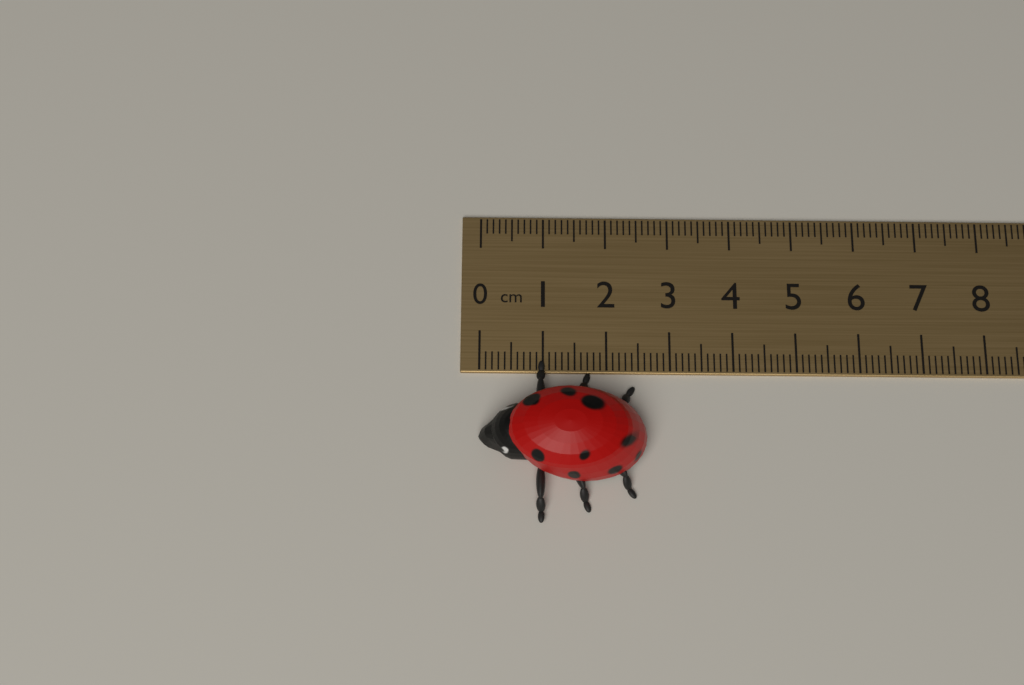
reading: 2.6 cm
